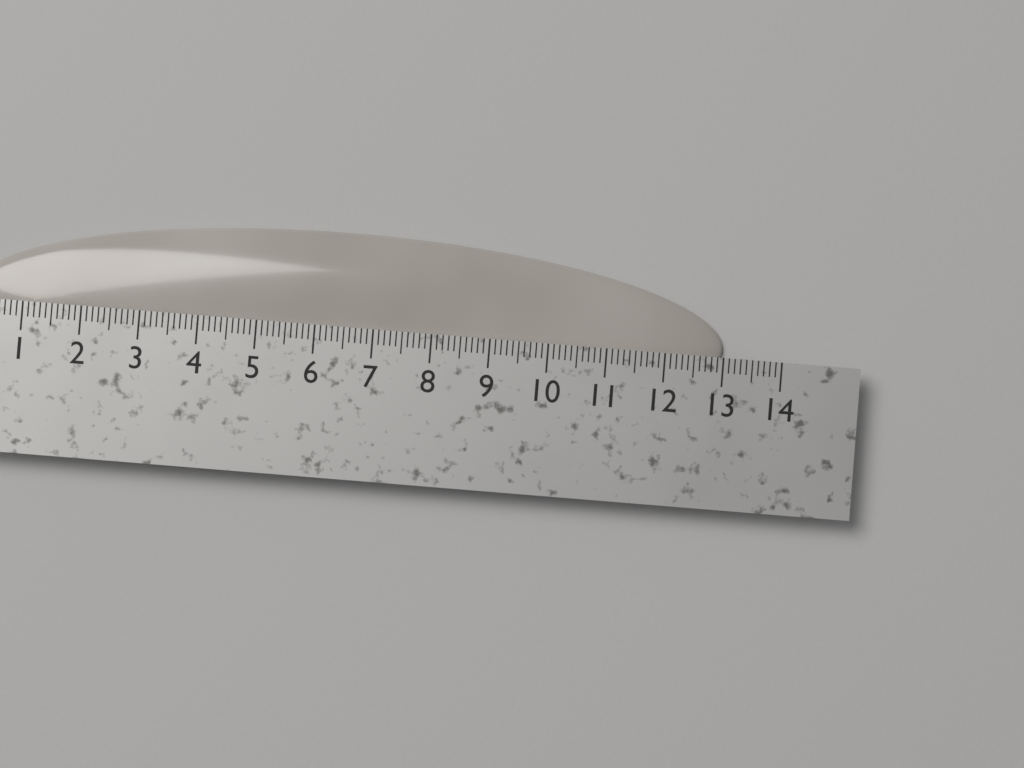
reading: 13.0 cm
